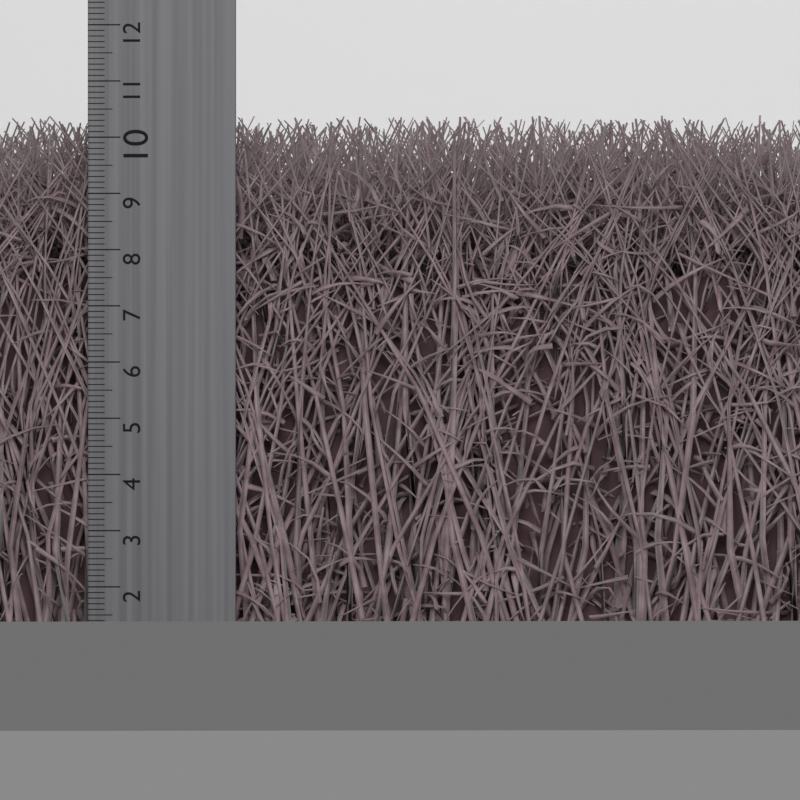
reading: 10.4 cm
